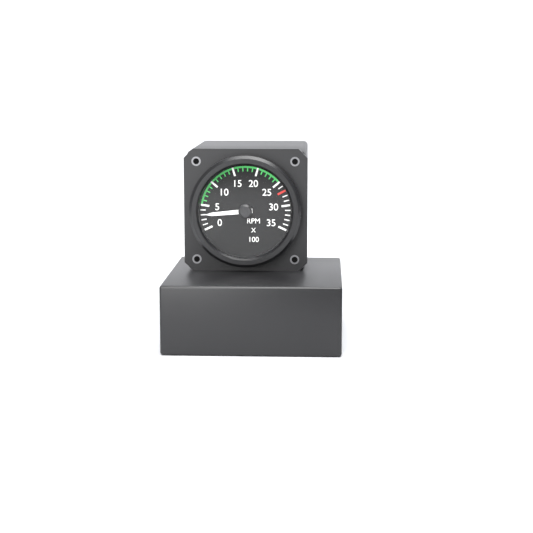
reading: 300 RPM
